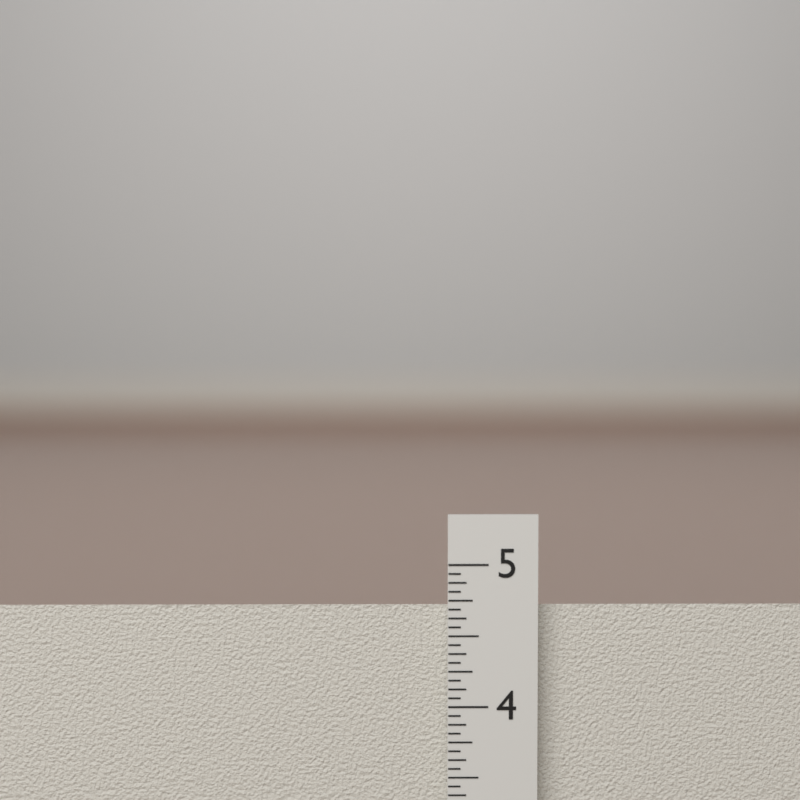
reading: 4.6875 in
